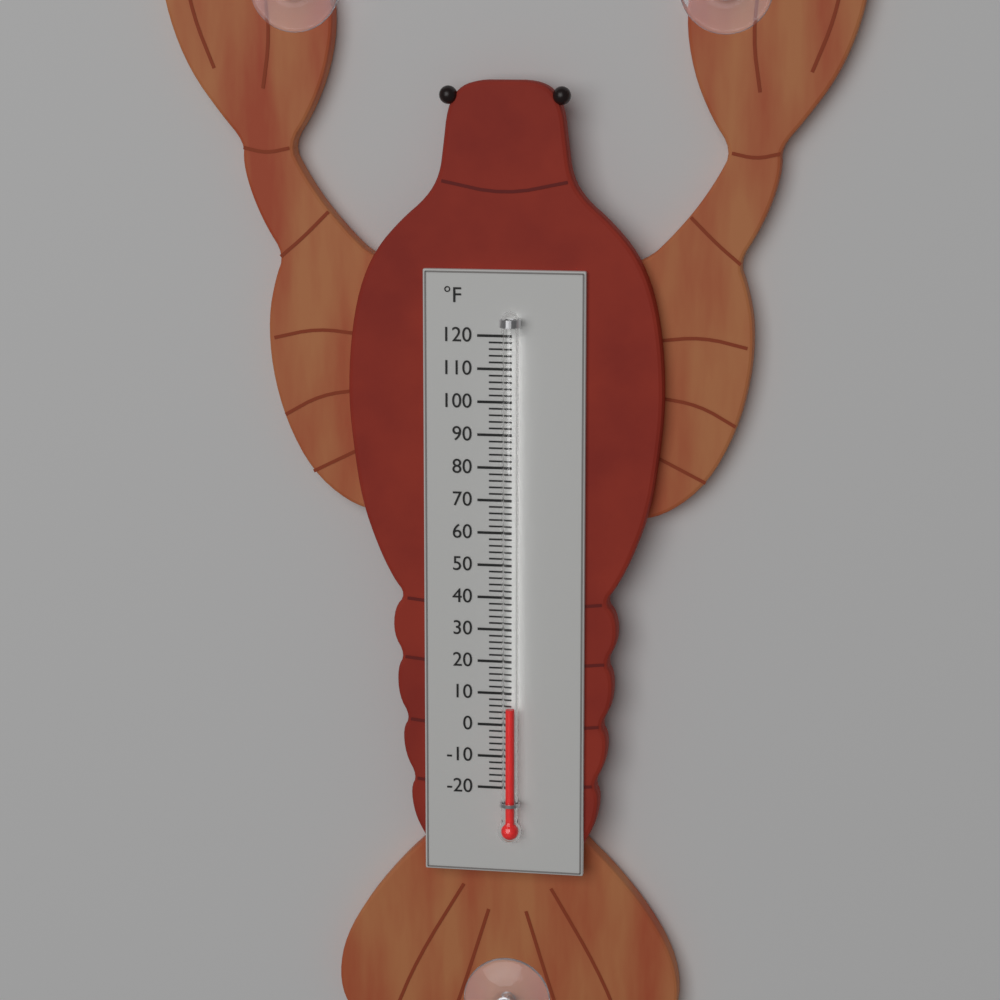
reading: 6 °F
